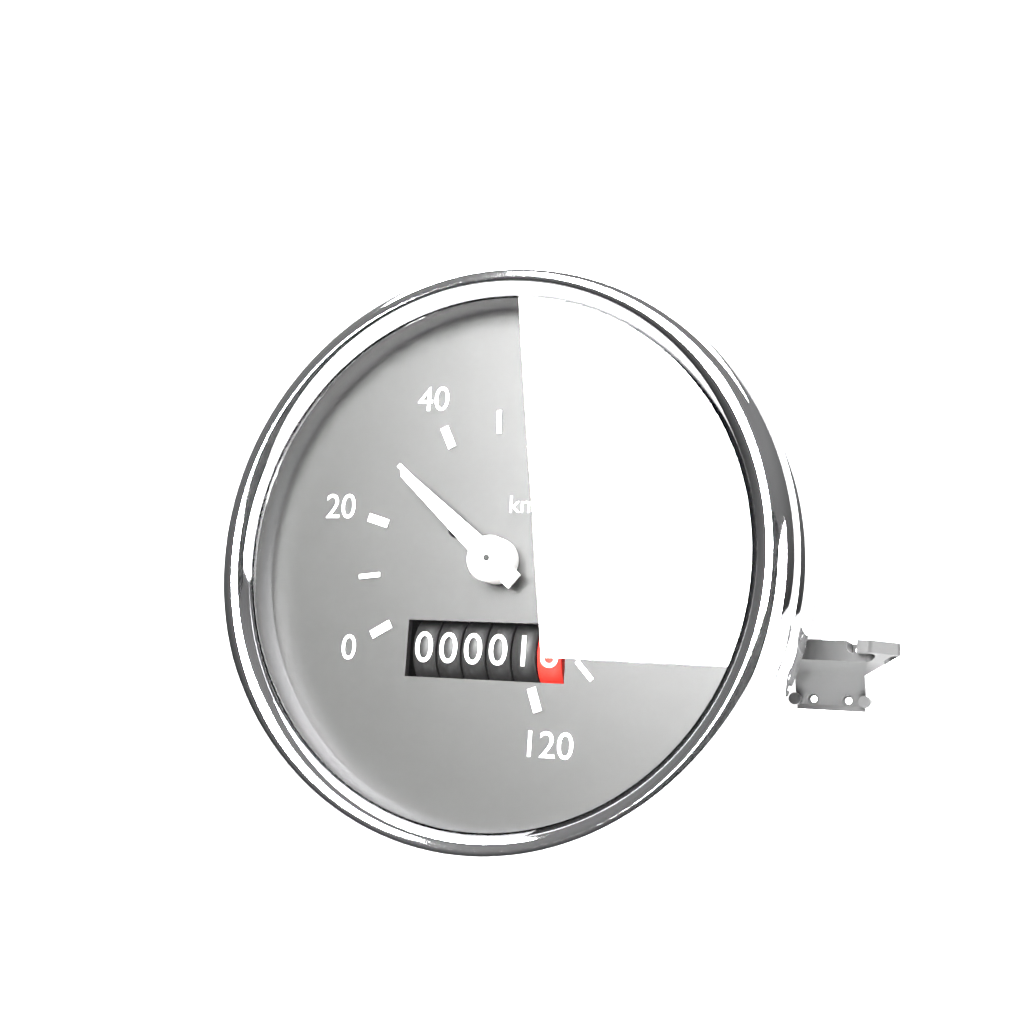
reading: 30 km/h
